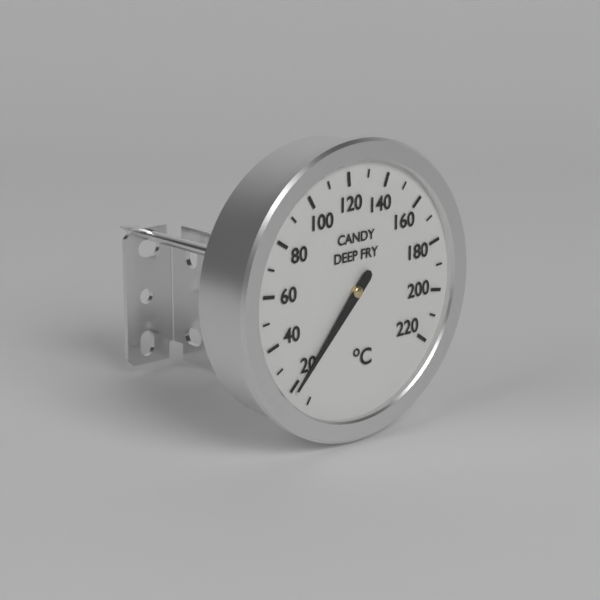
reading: 18 °C
